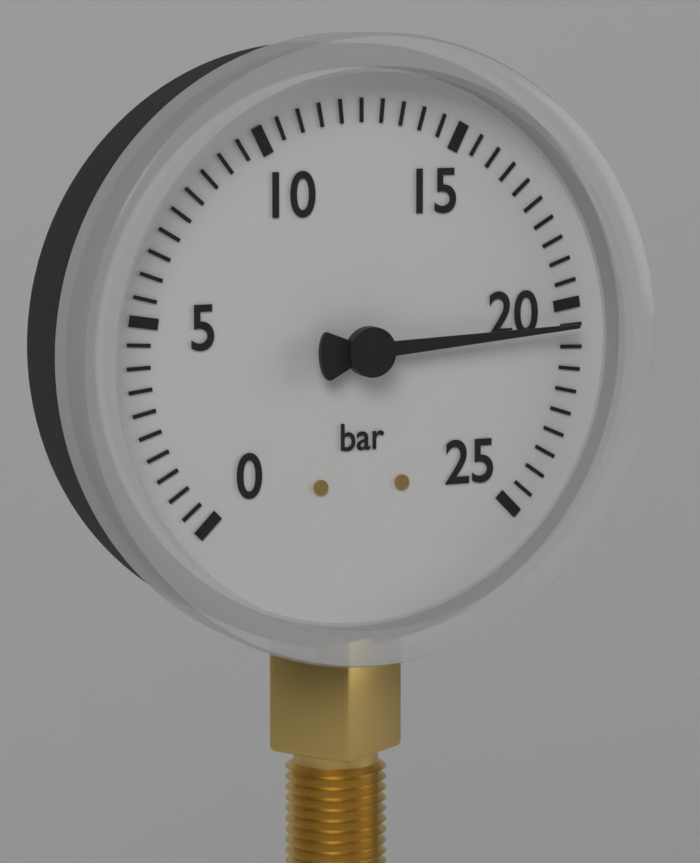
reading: 20.5 bar
